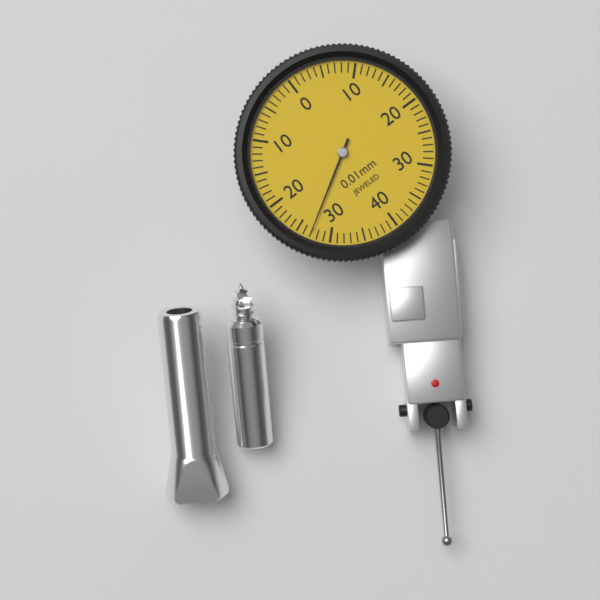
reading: 0.27 mm
